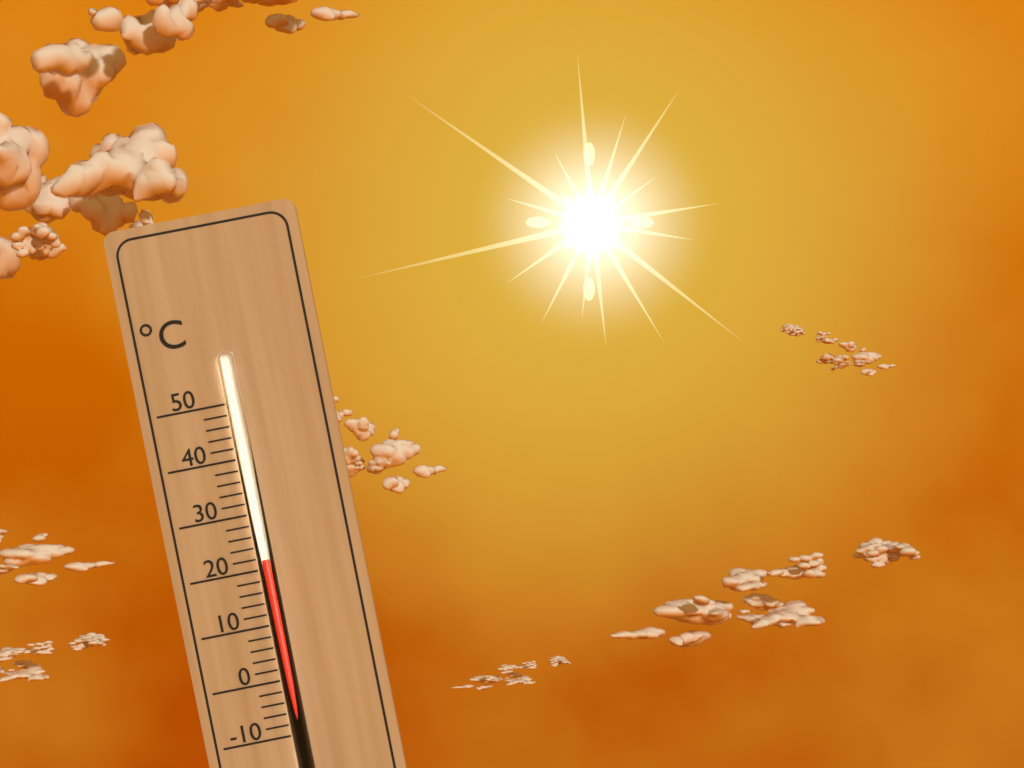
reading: 22 °C
